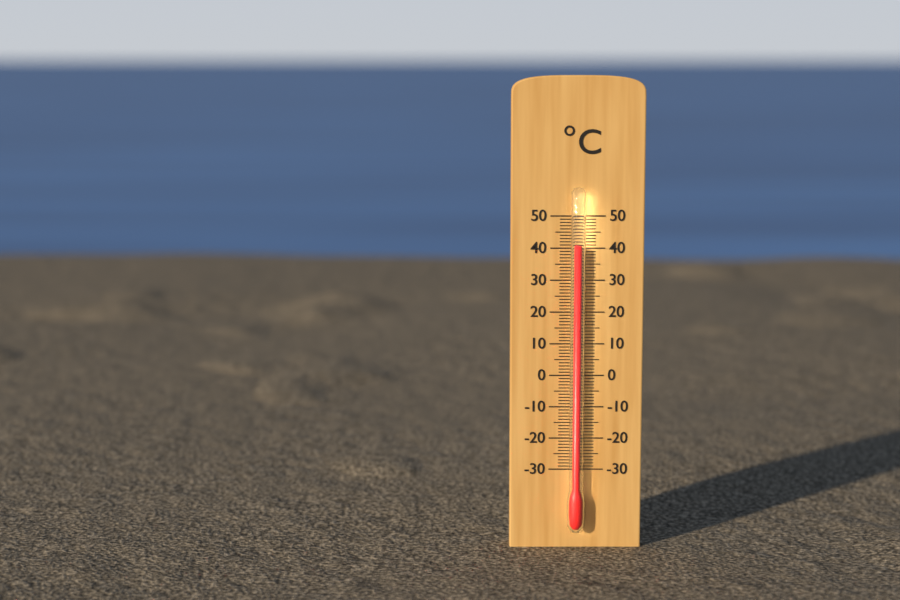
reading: 41 °C
